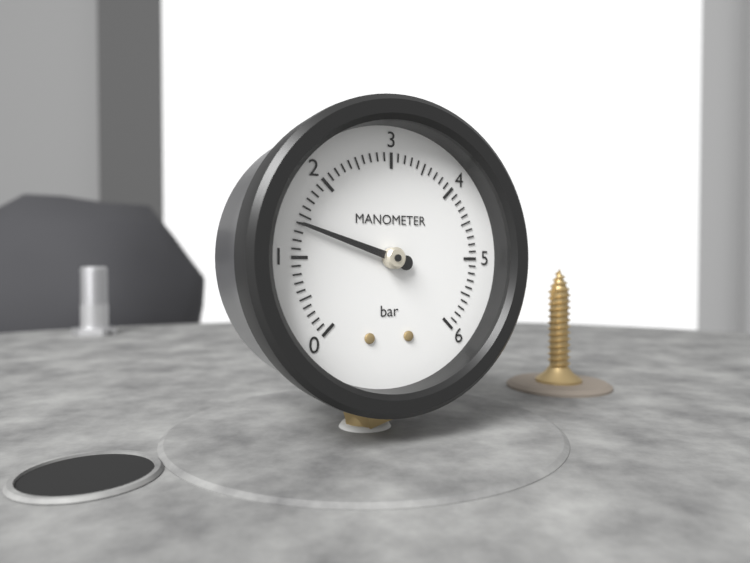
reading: 1.4 bar
